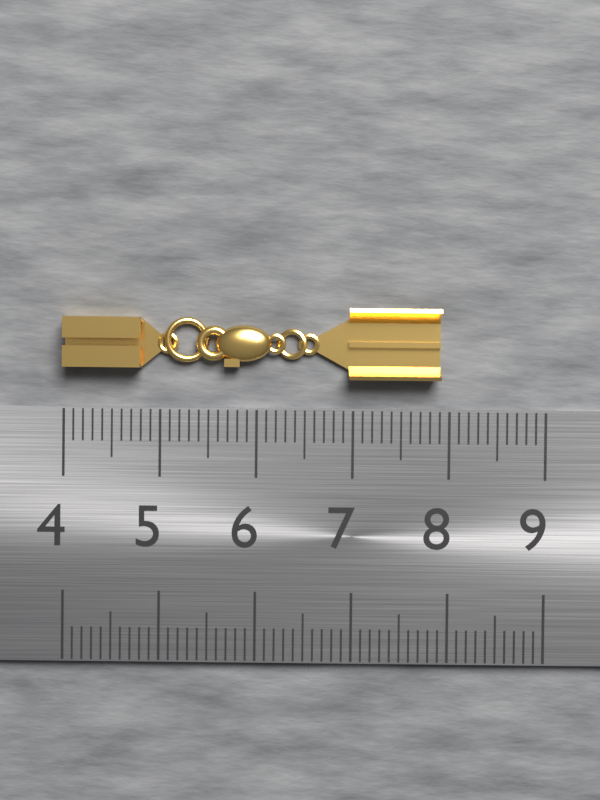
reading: 7.9 (no unit)
